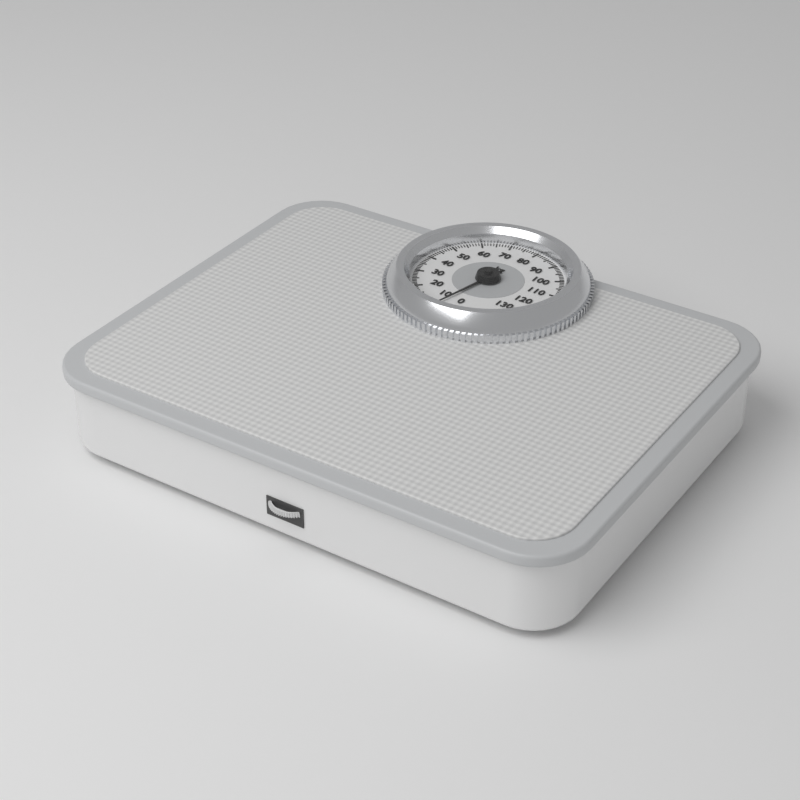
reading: 6 kg
